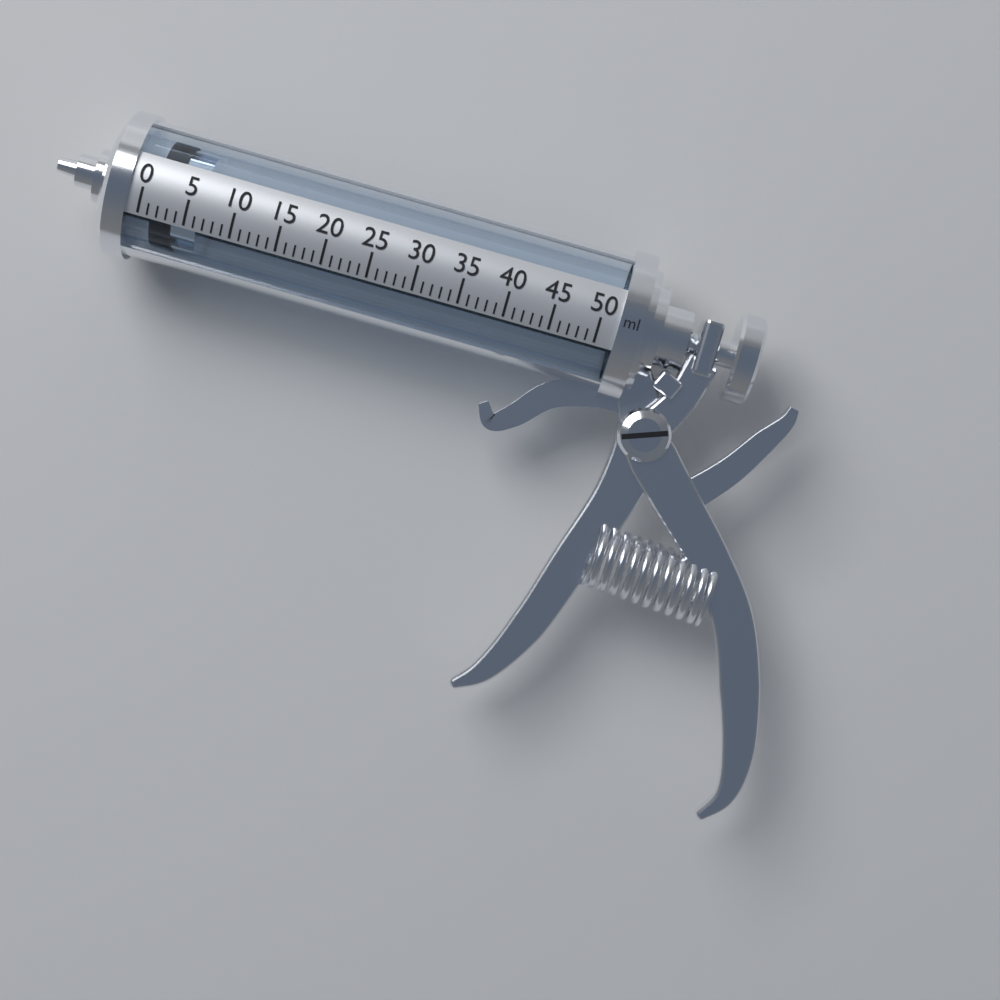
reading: 1 ml
